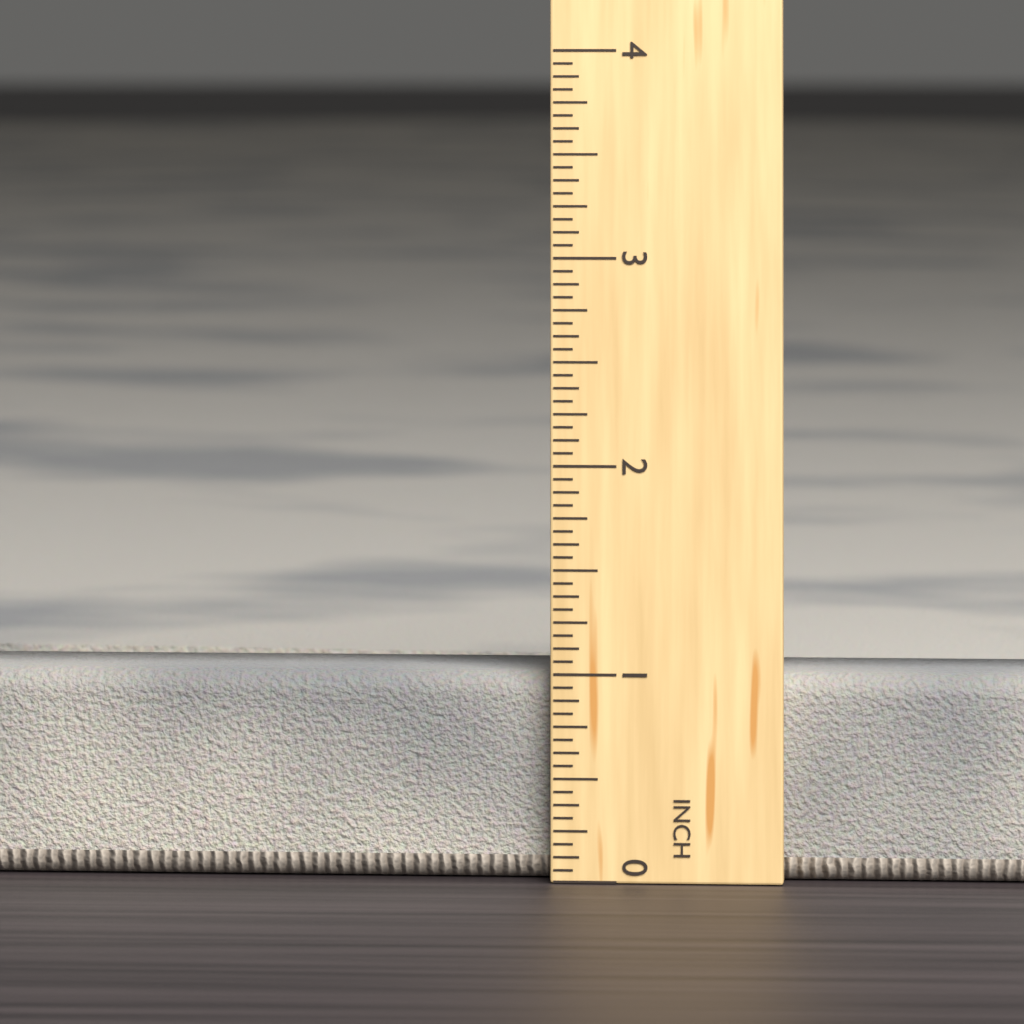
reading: 1.0000 in
